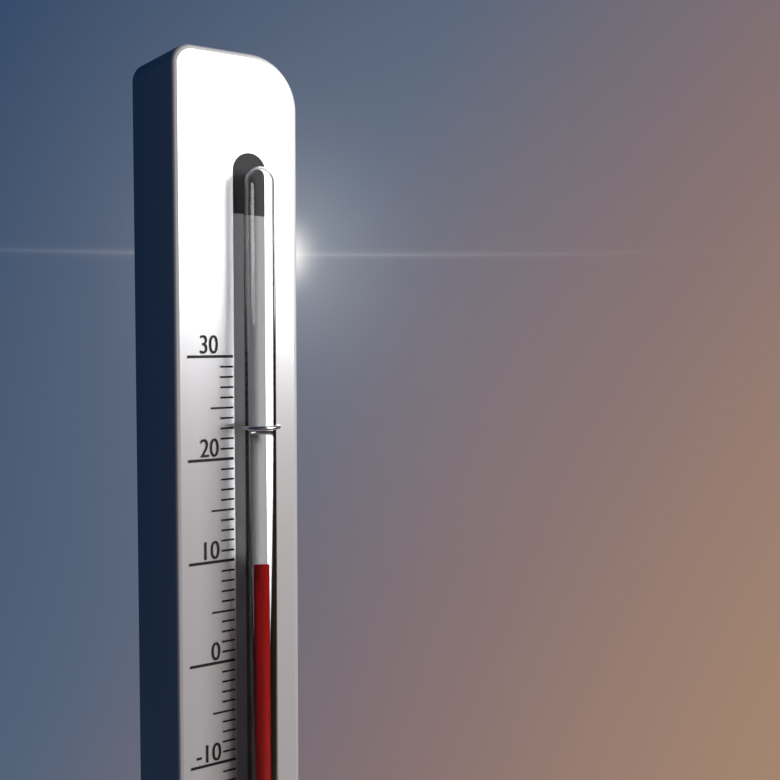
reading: 10 (no unit)
